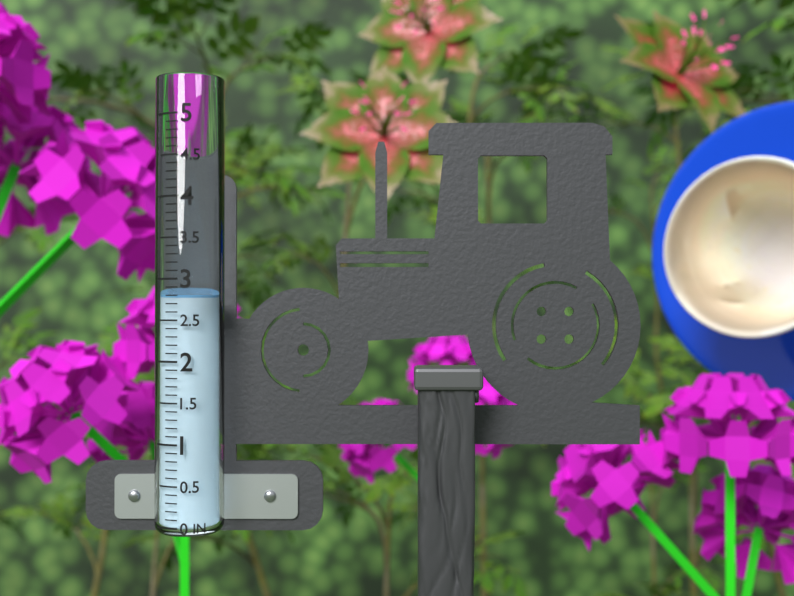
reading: 2.8 in
